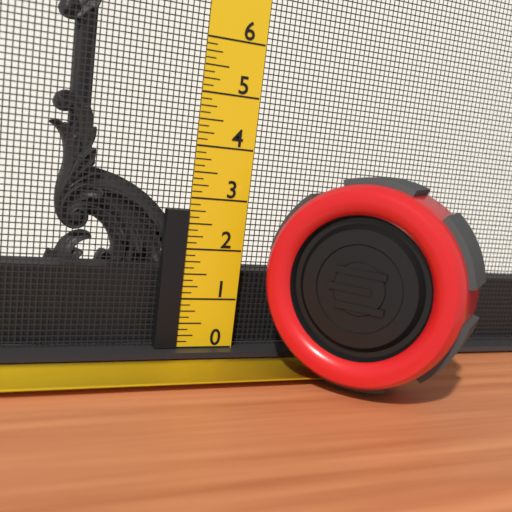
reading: 2.750 (no unit)
